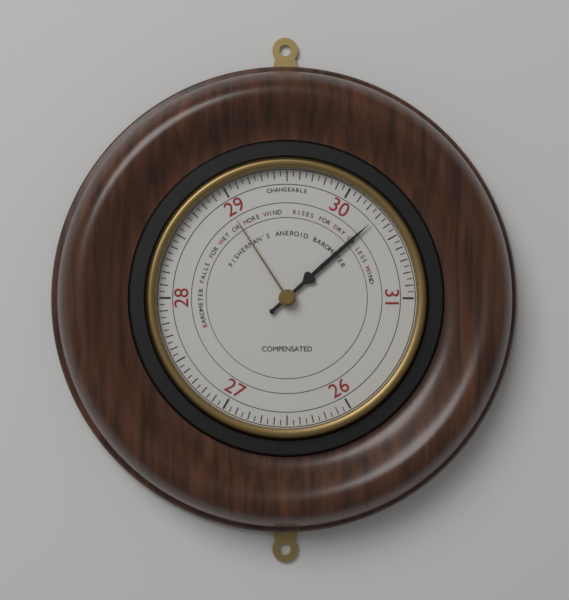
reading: 30.30 (no unit)
